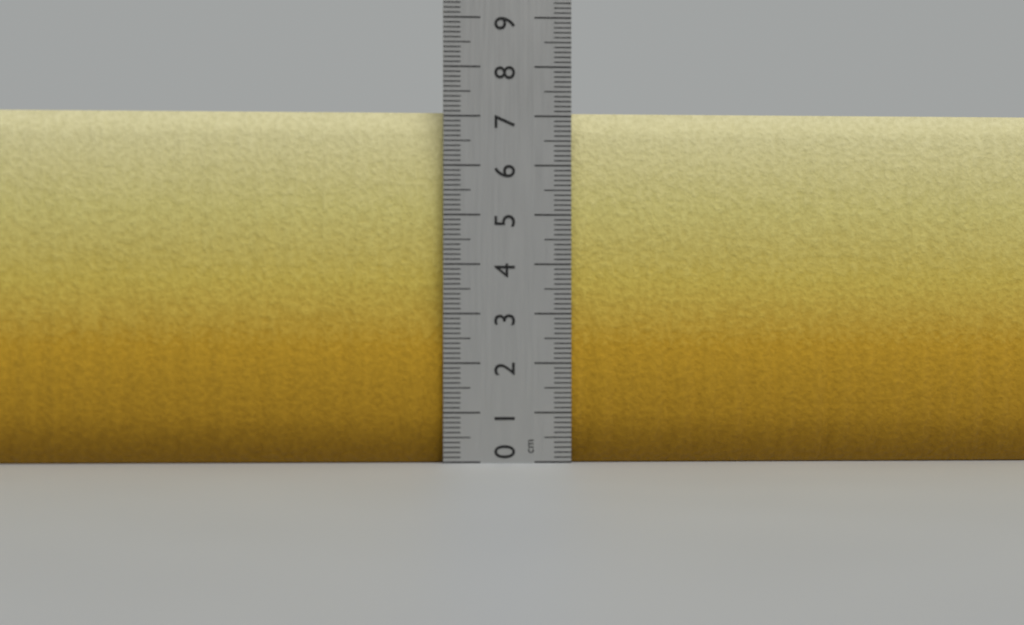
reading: 7.1 cm
